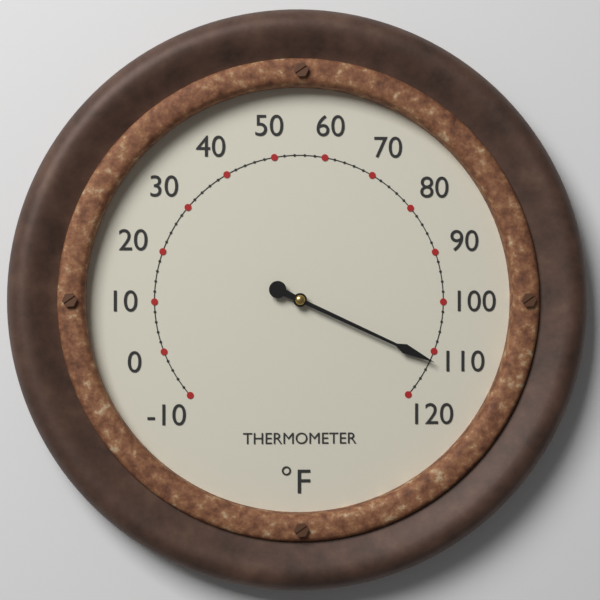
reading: 112 °F
